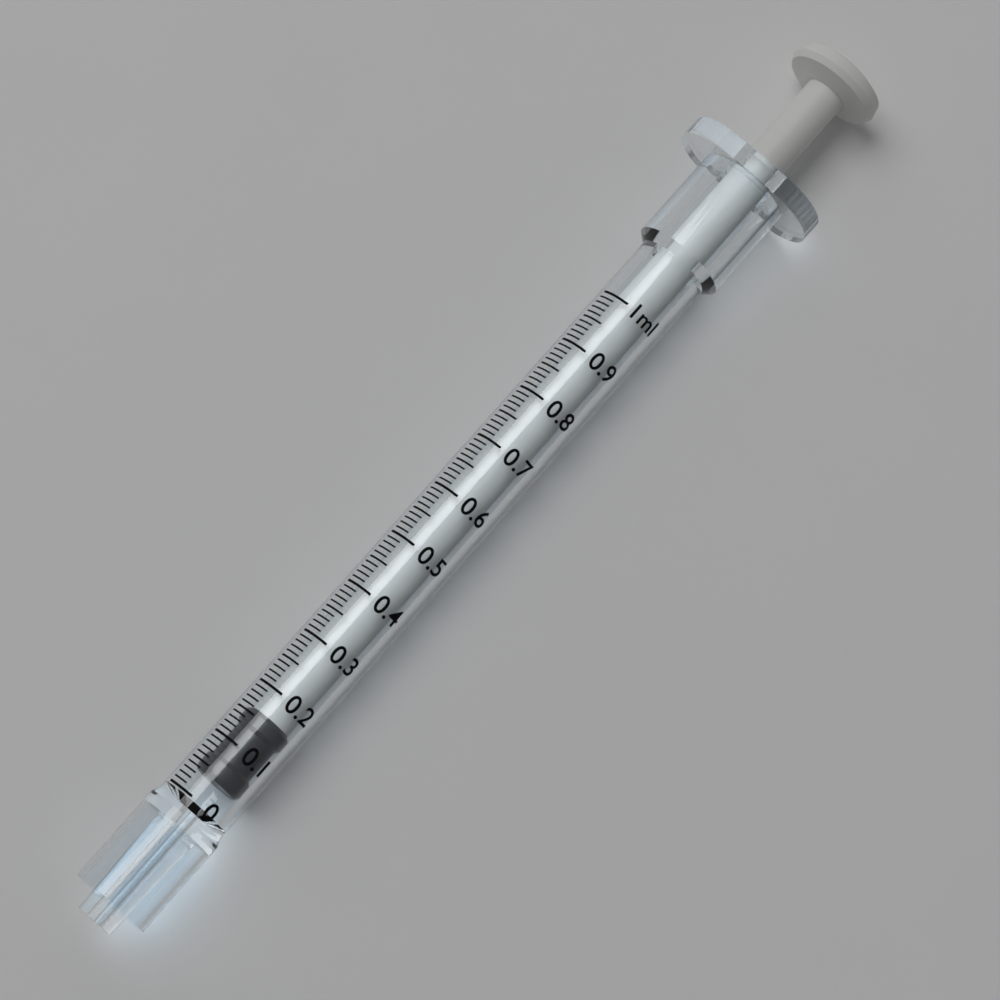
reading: 0.04 ml
